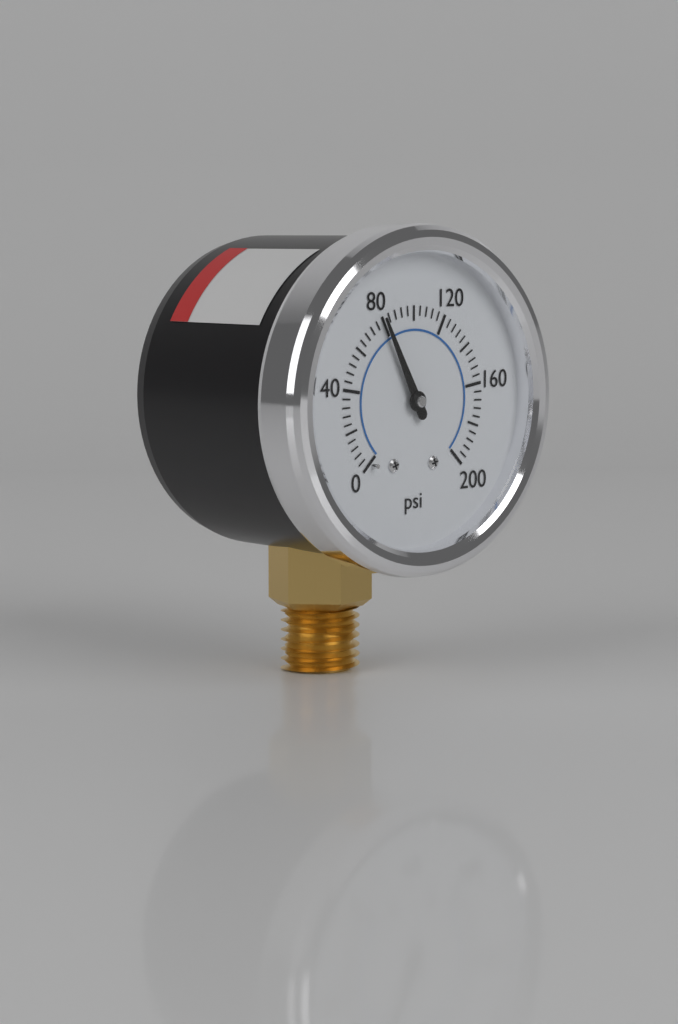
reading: 80 psi
